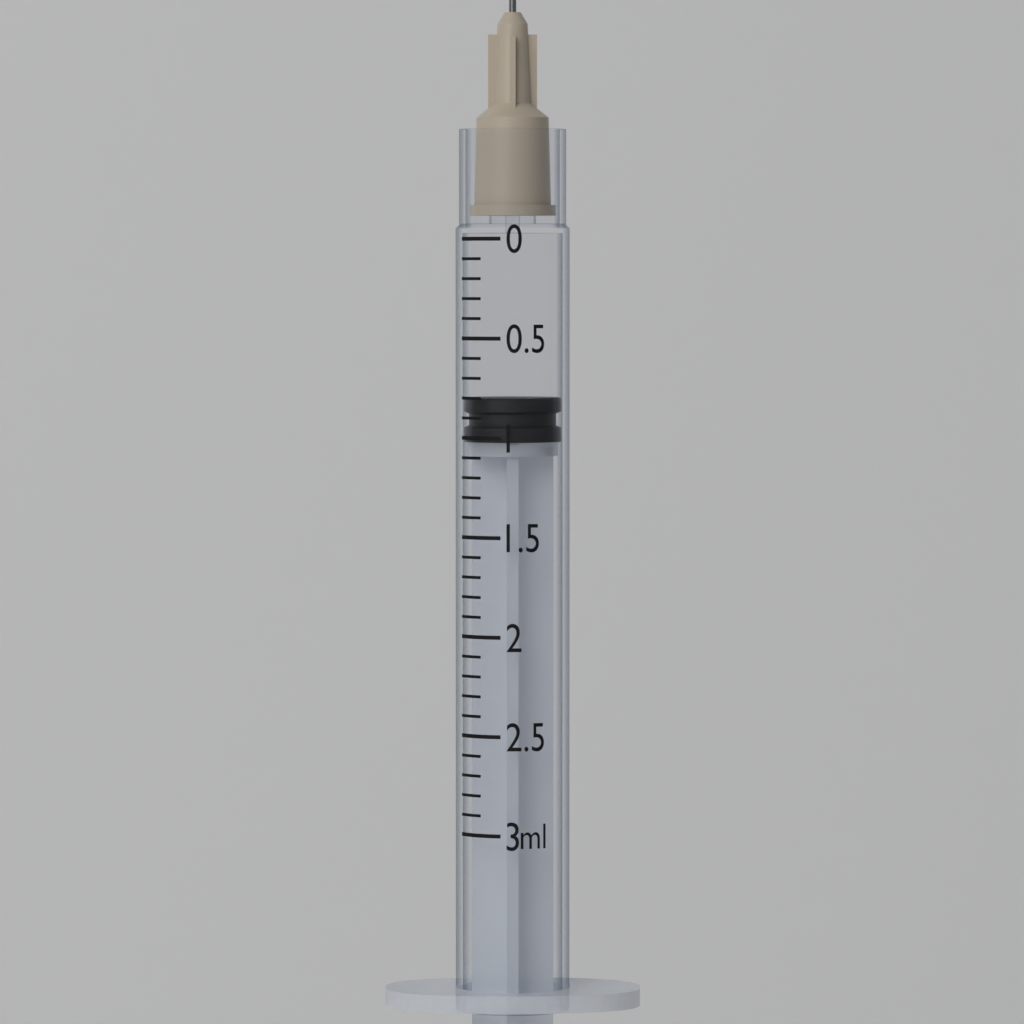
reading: 0.8 ml
